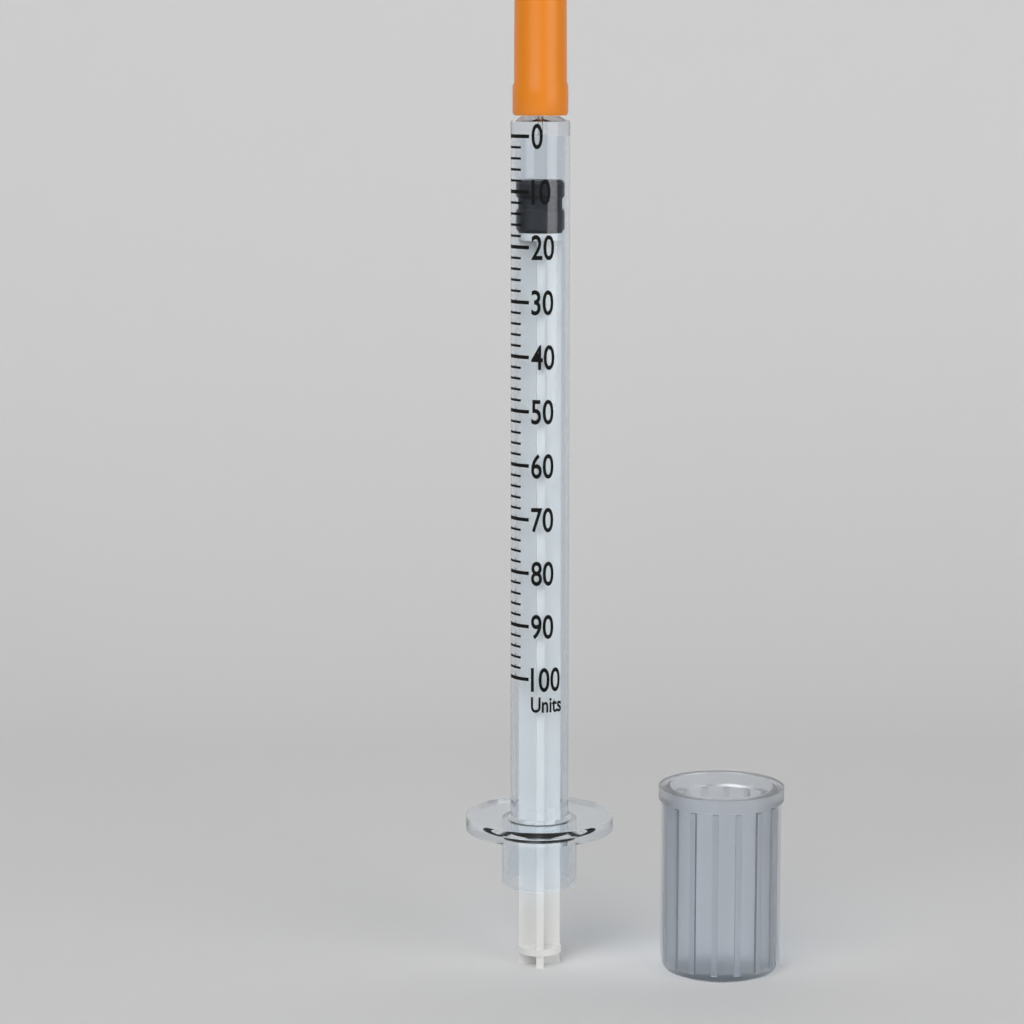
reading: 8 units
